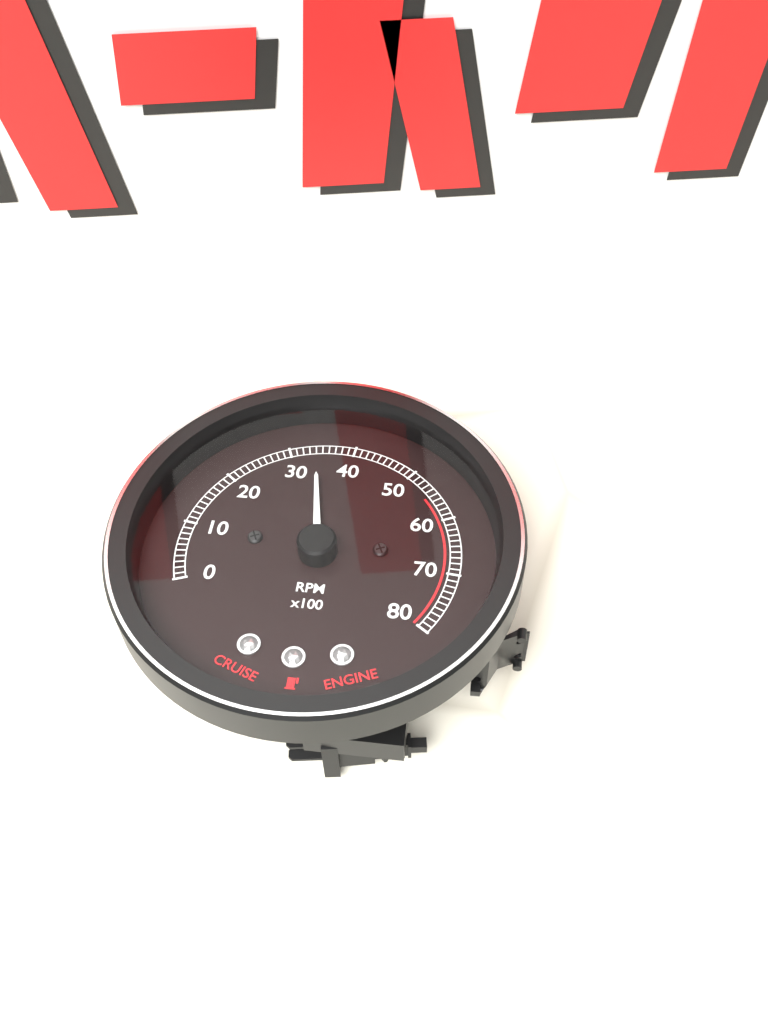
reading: 3400 RPM
